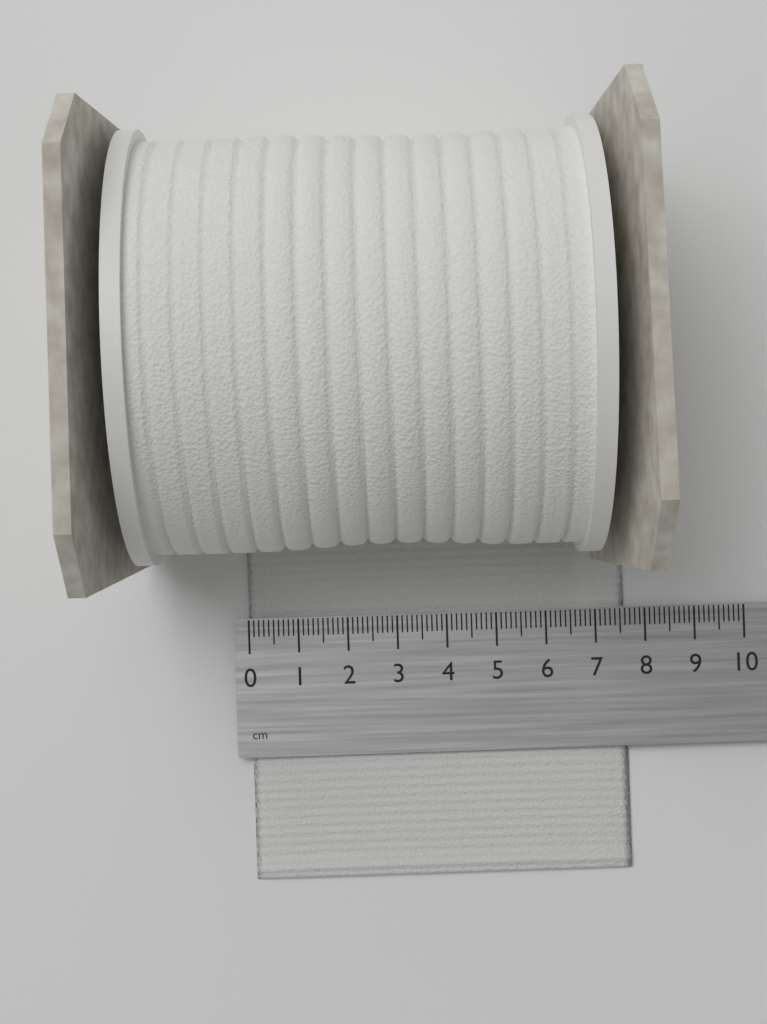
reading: 7.6 cm
